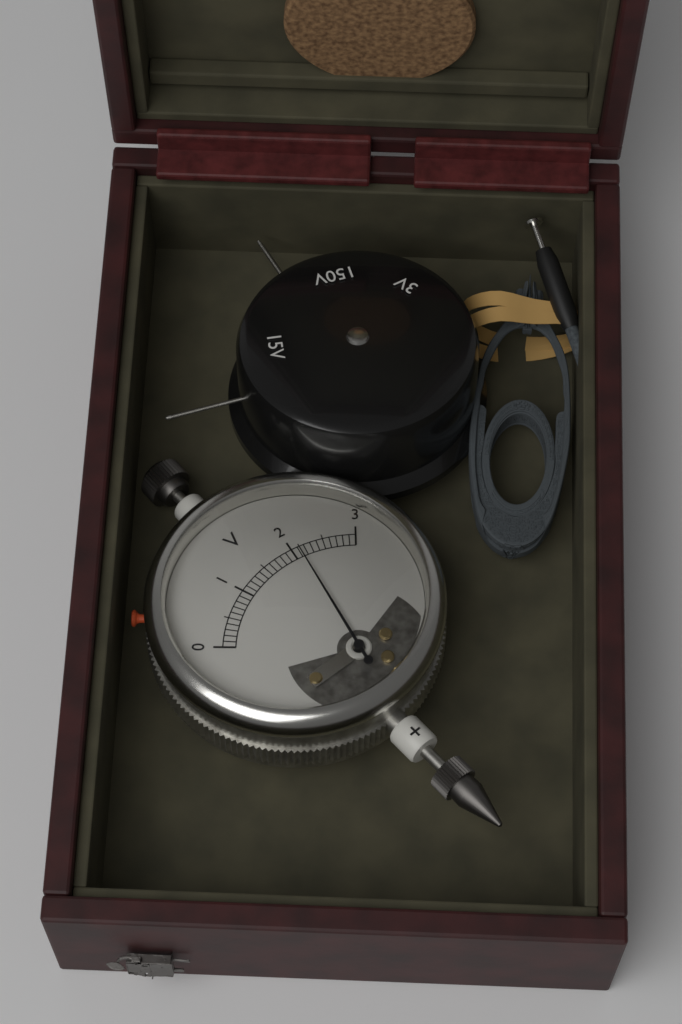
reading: 2.1 V
